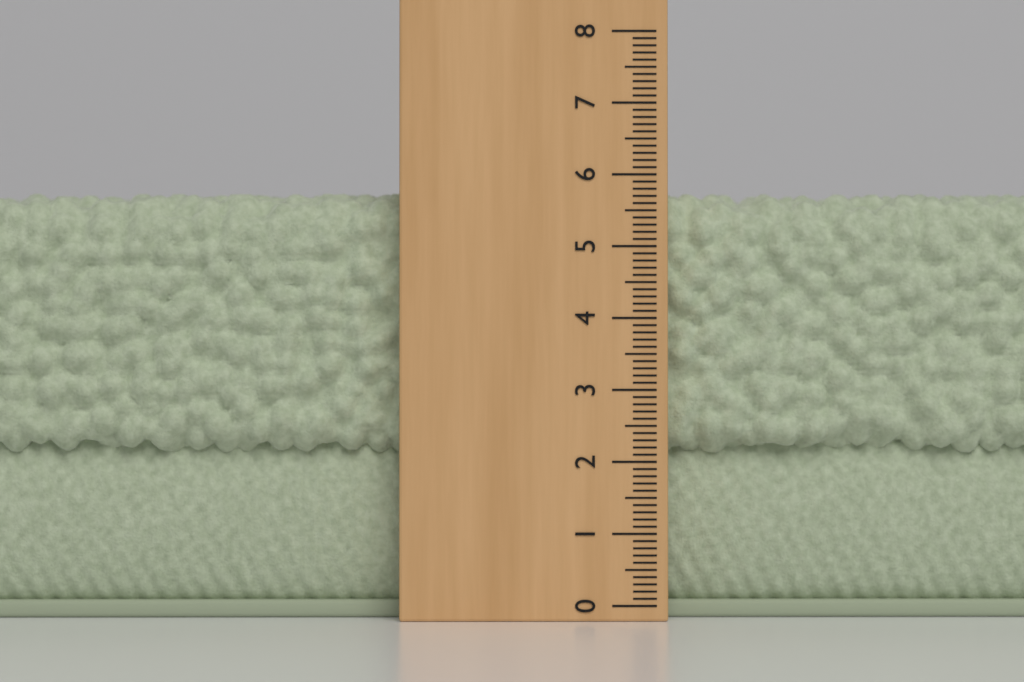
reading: 5.8 (no unit)
